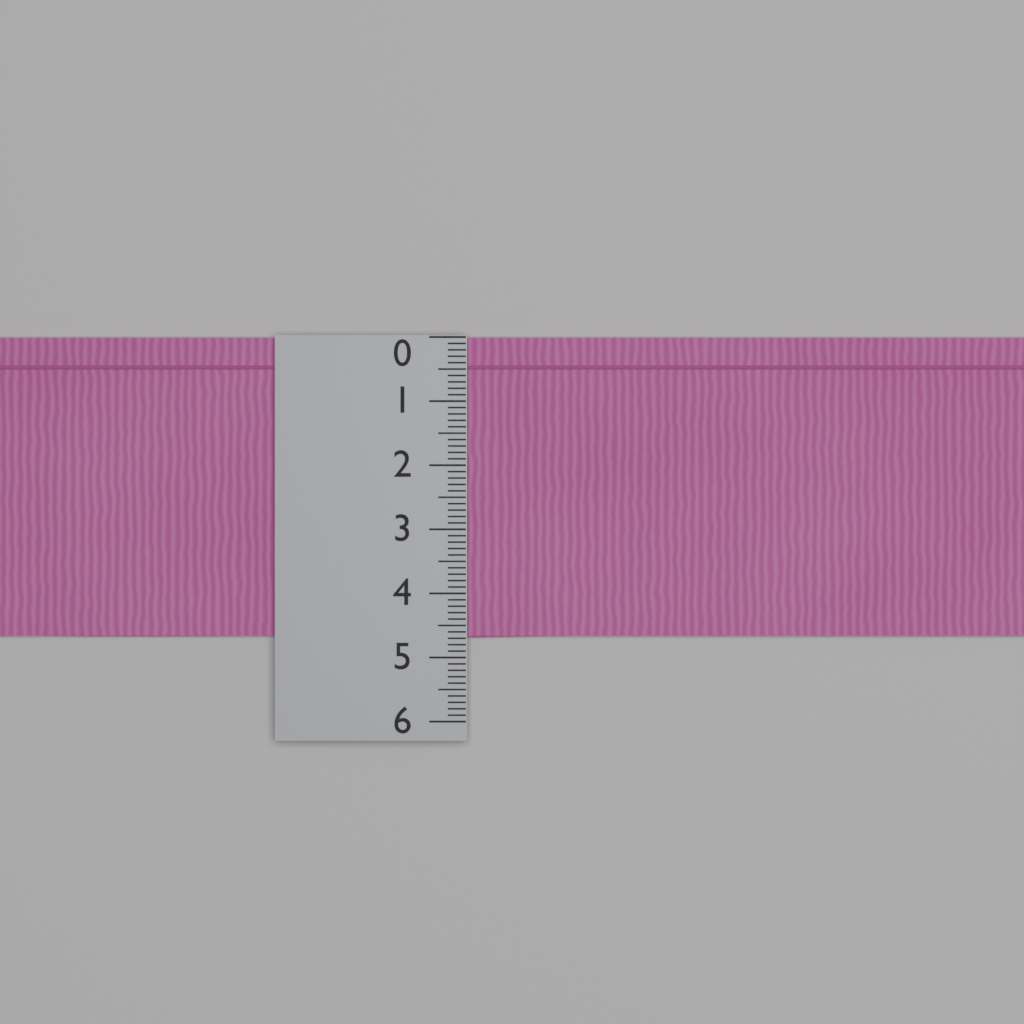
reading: 4.7 (no unit)
